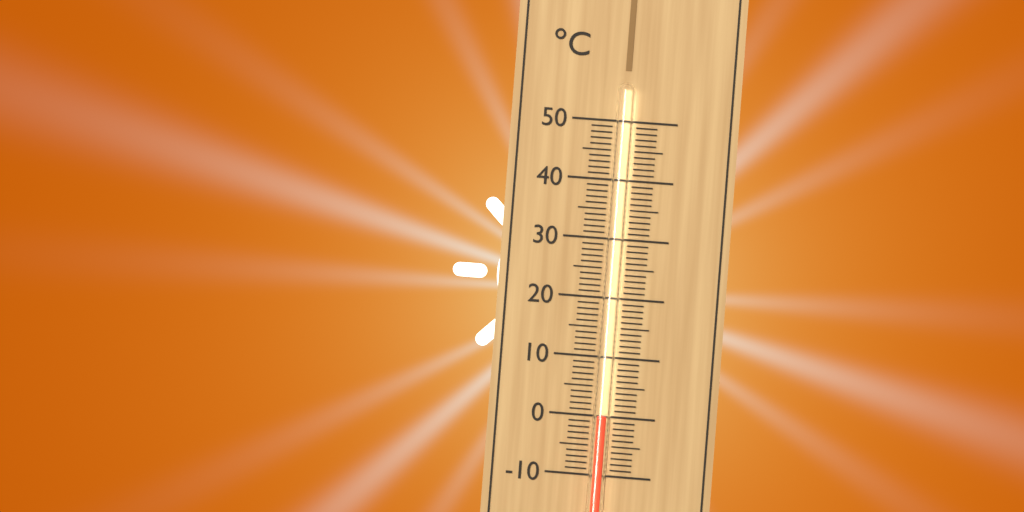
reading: 0 °C
